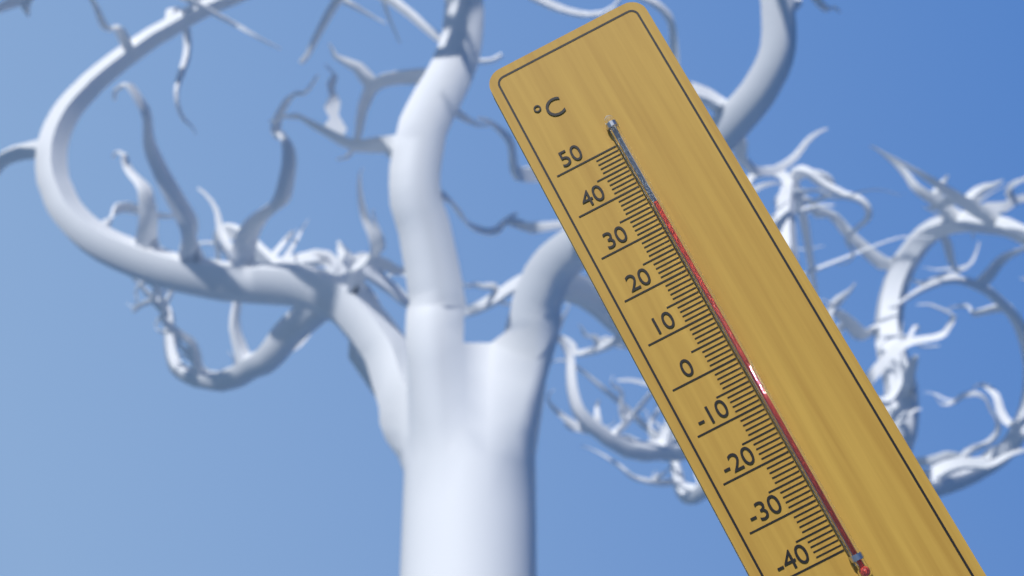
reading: 35 °C
